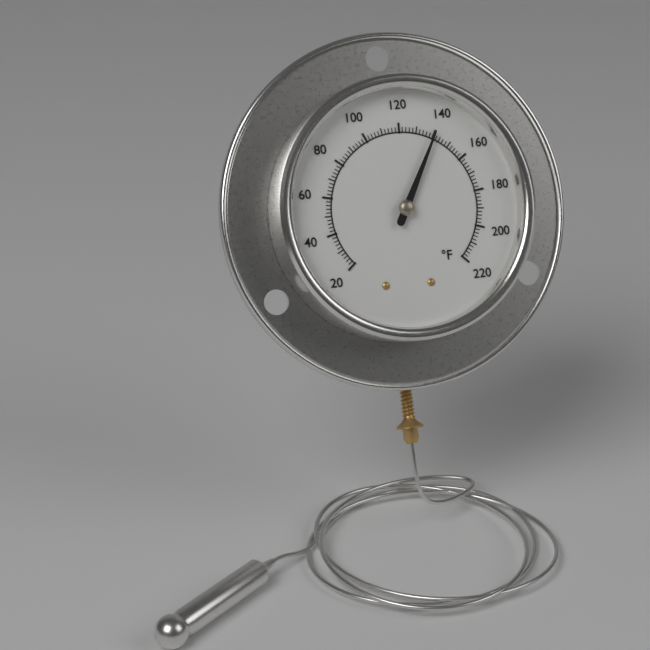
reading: 140 °F
